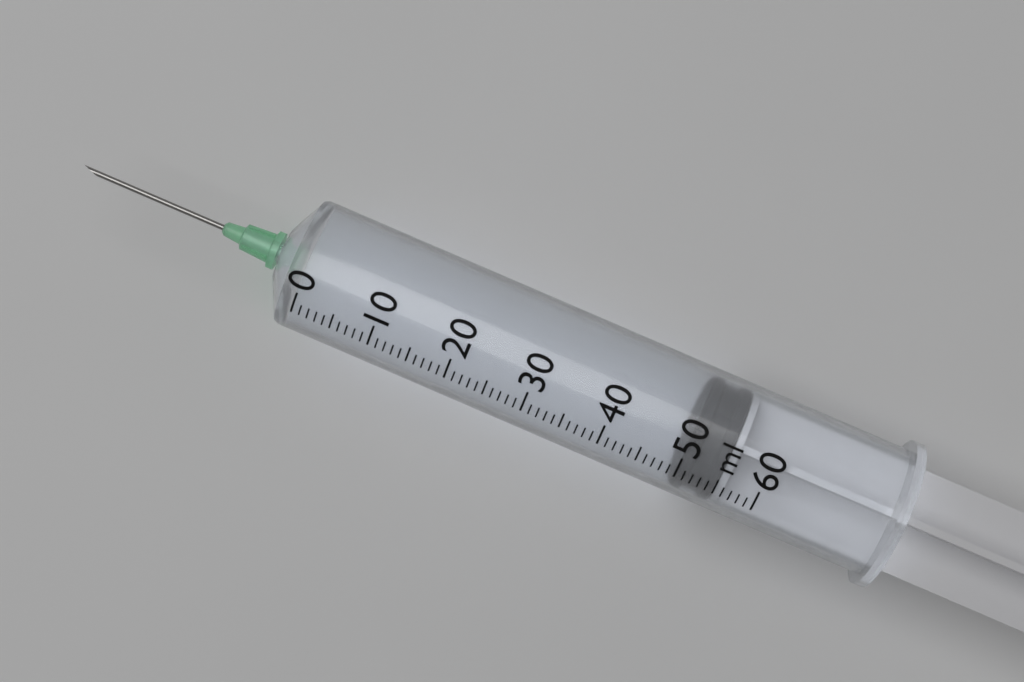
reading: 50 ml
